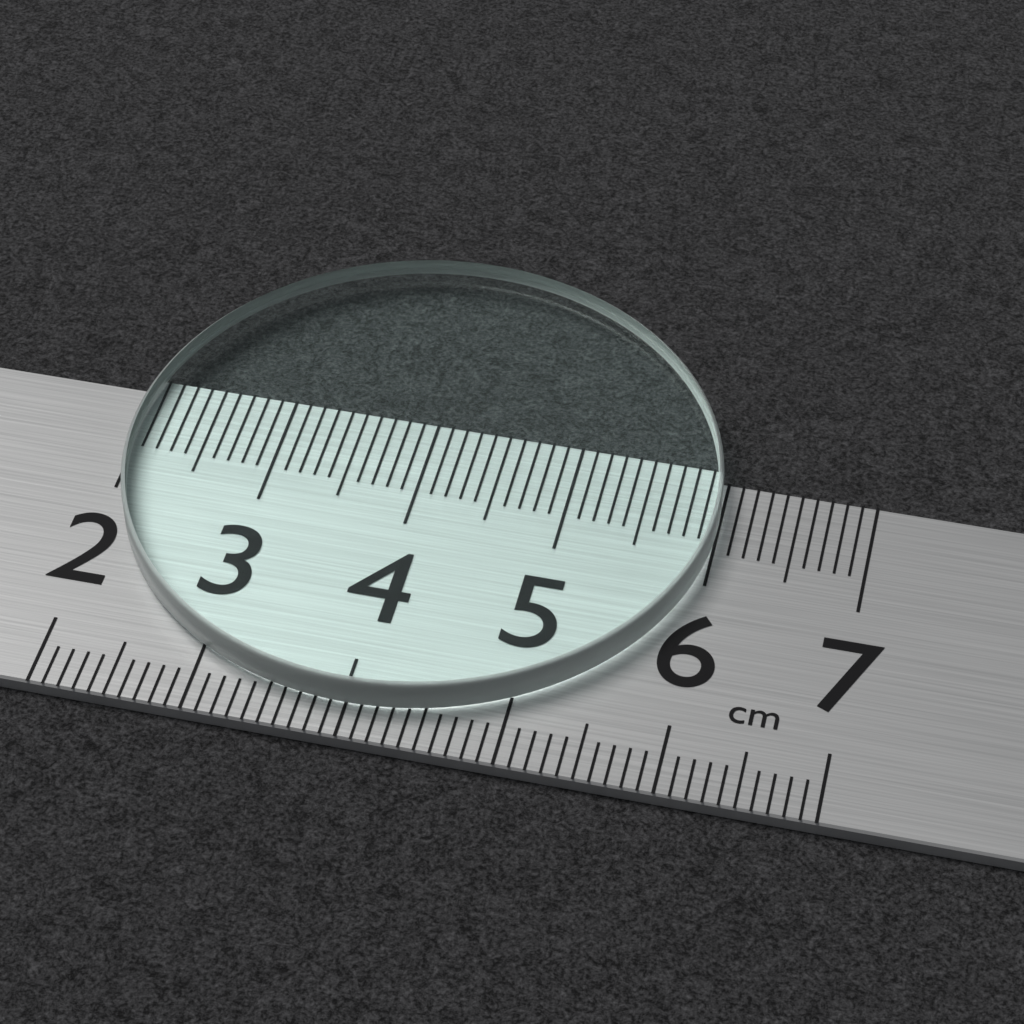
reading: 6.0 cm
